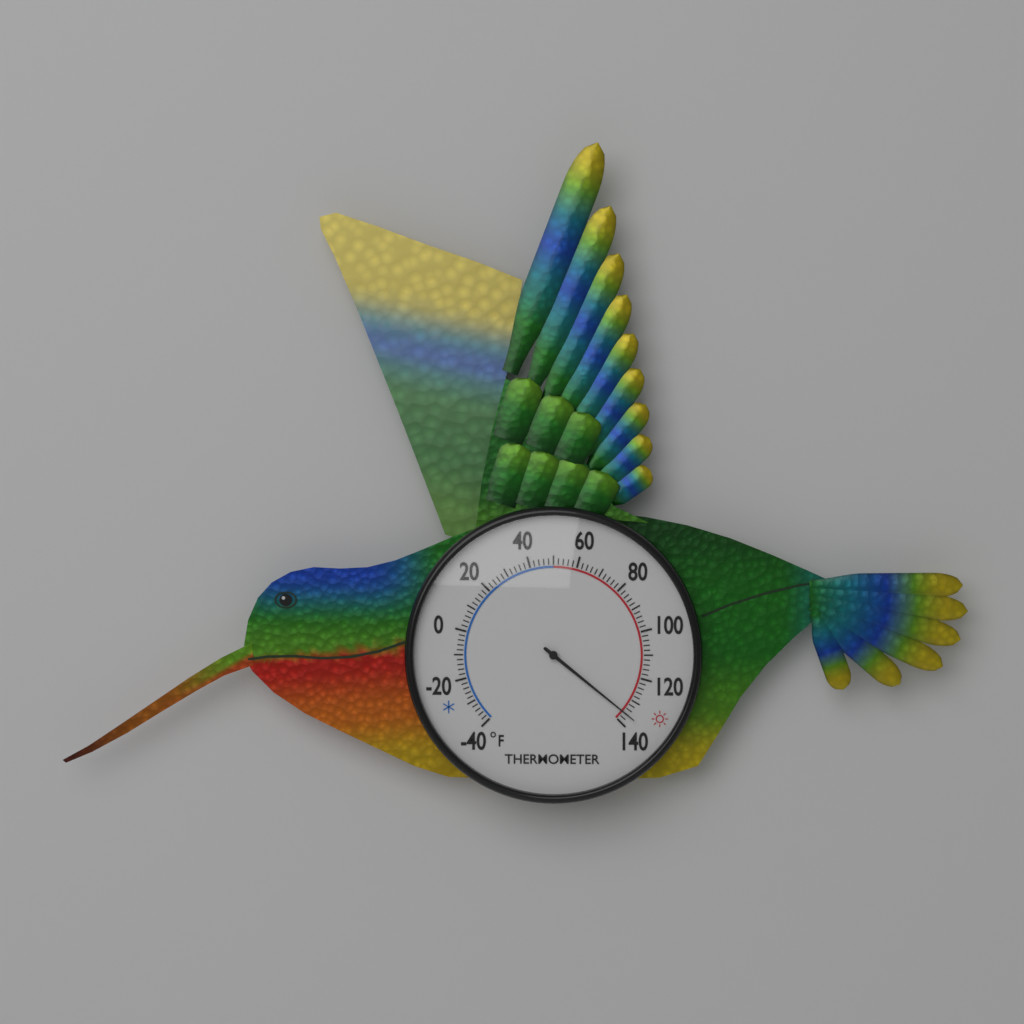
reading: 136 °F
